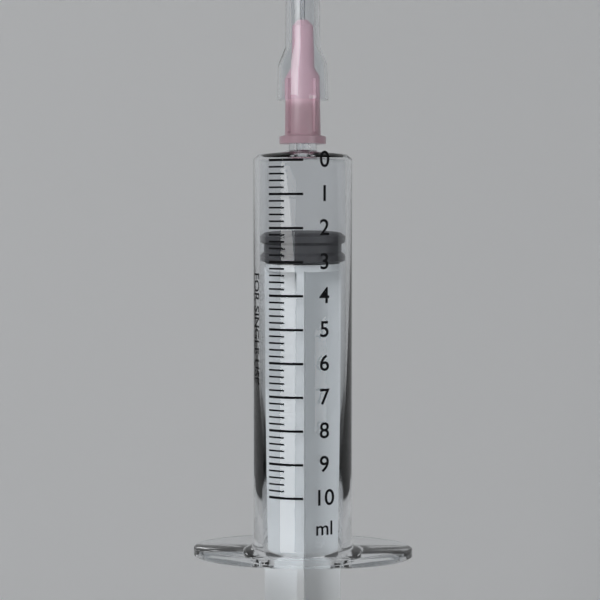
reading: 2.2 ml
